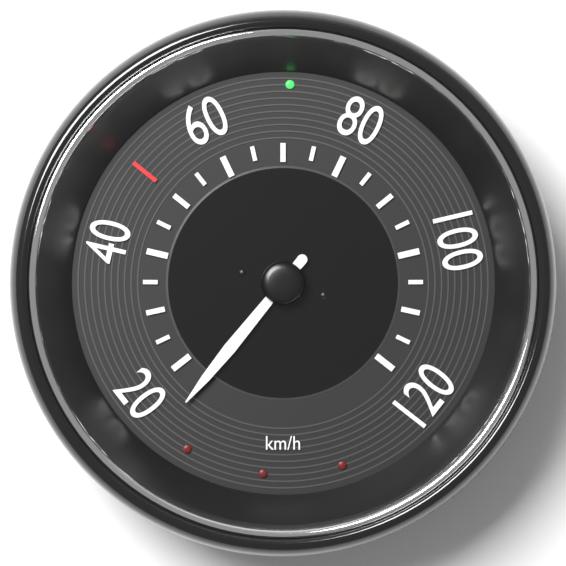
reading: 15 km/h
